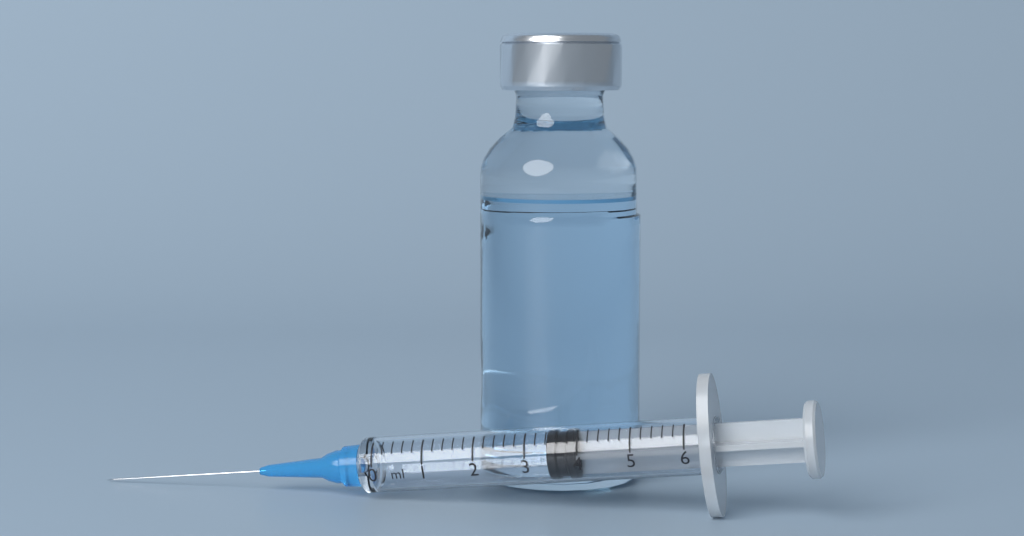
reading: 3.4 ml
